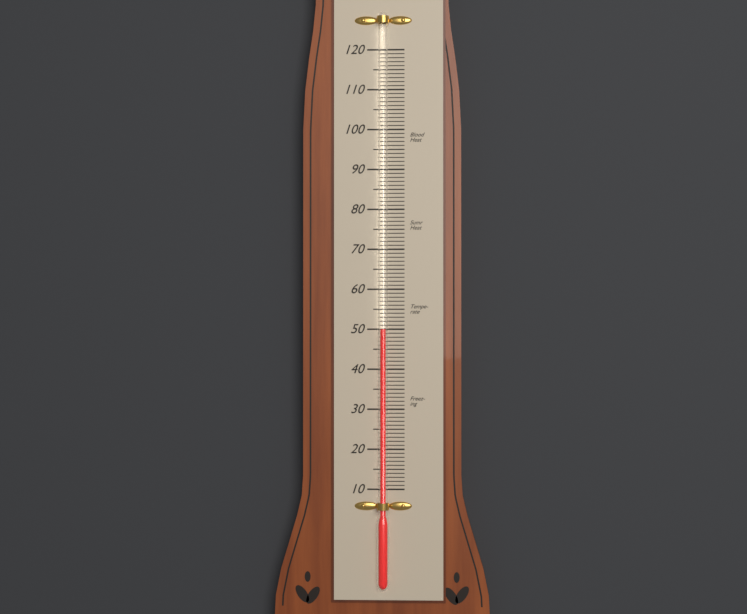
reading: 50 (no unit)
